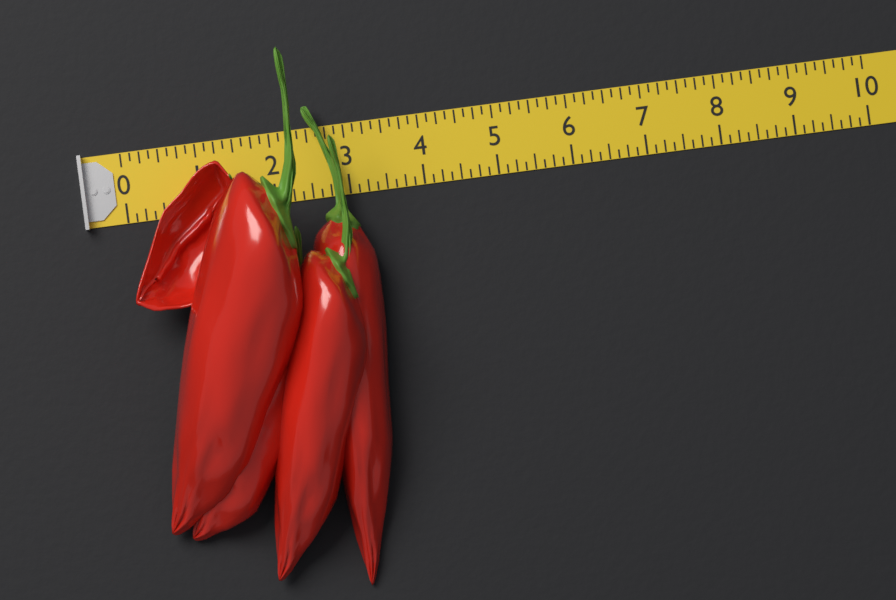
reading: 3.250 (no unit)
